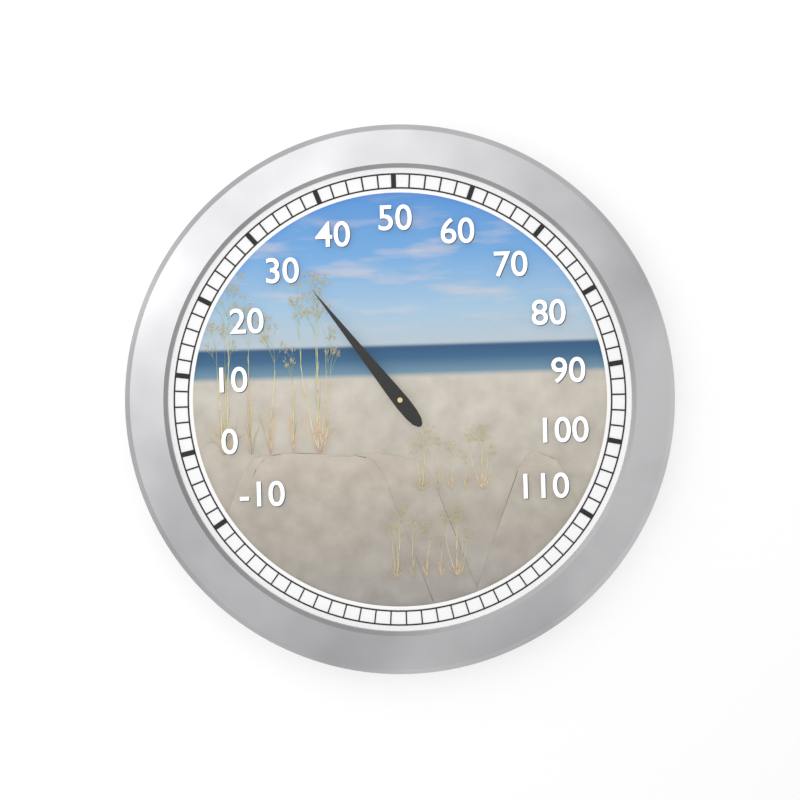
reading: 32 (no unit)
